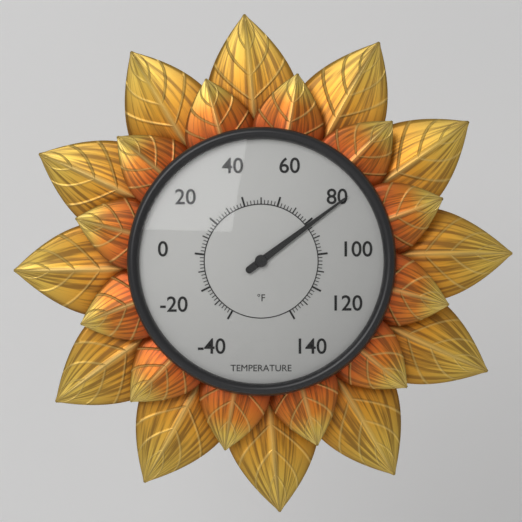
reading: 82 °F
